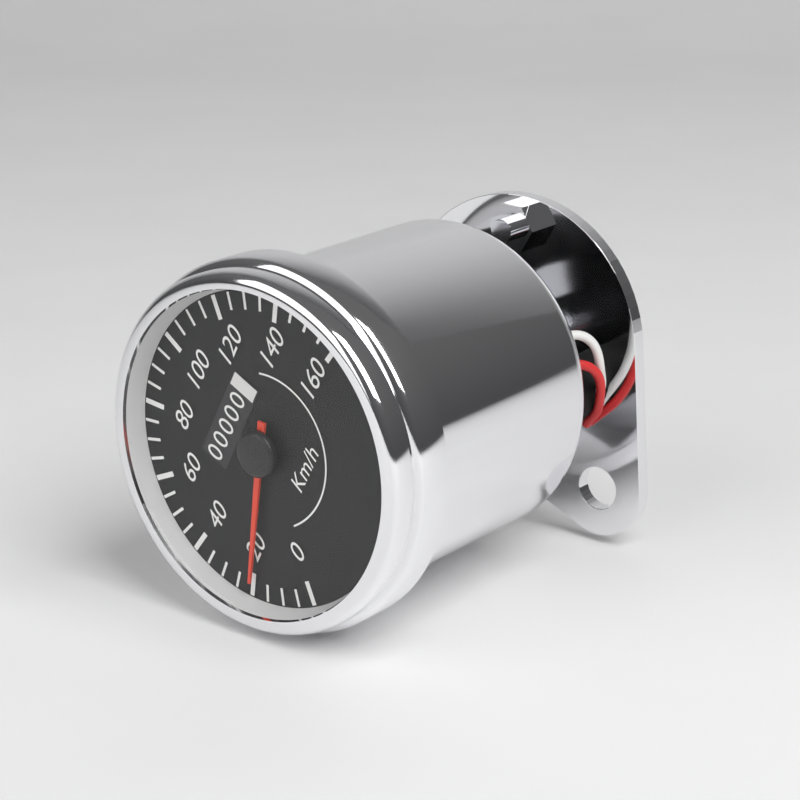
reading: 20 km/h
